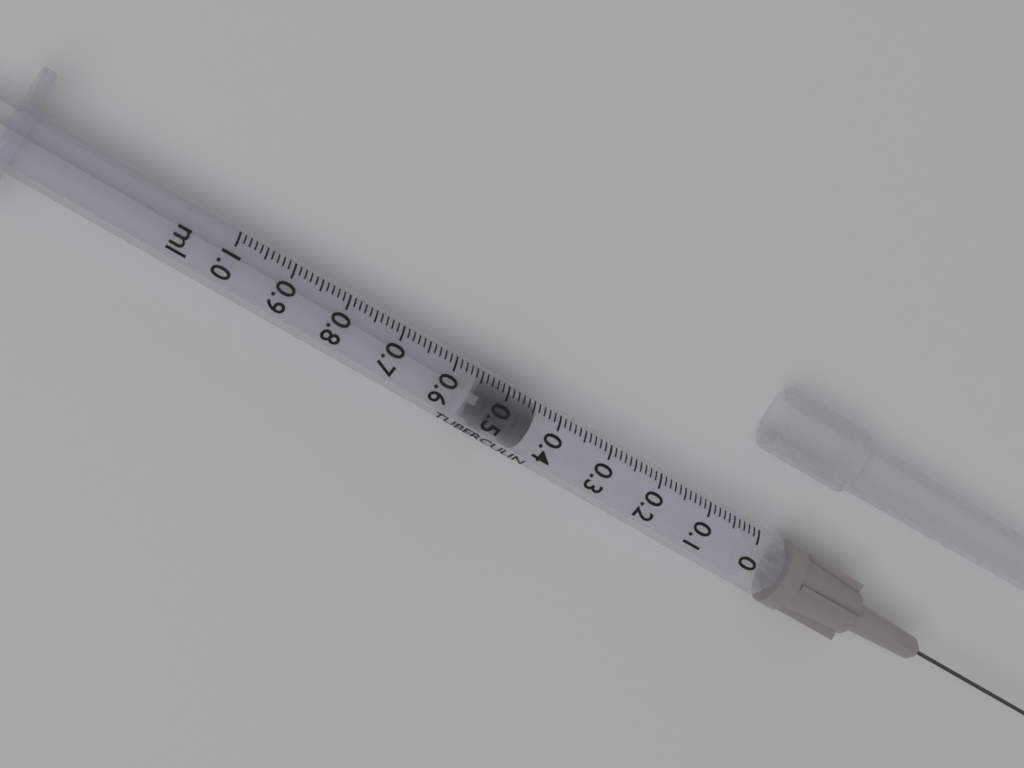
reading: 0.44 ml
